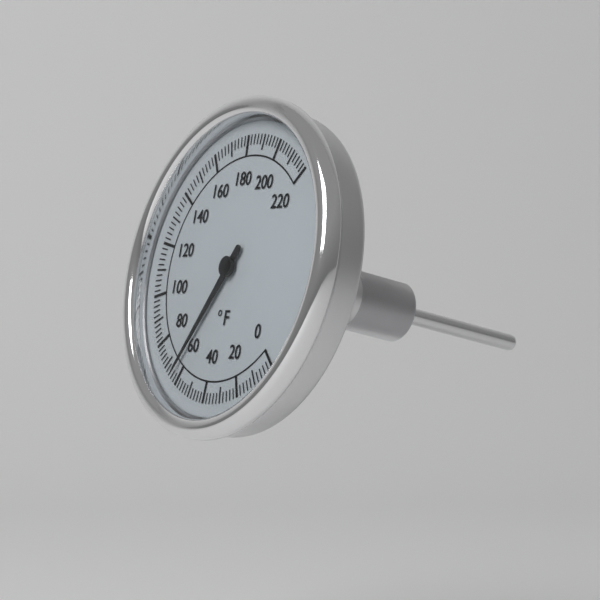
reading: 64 °F
